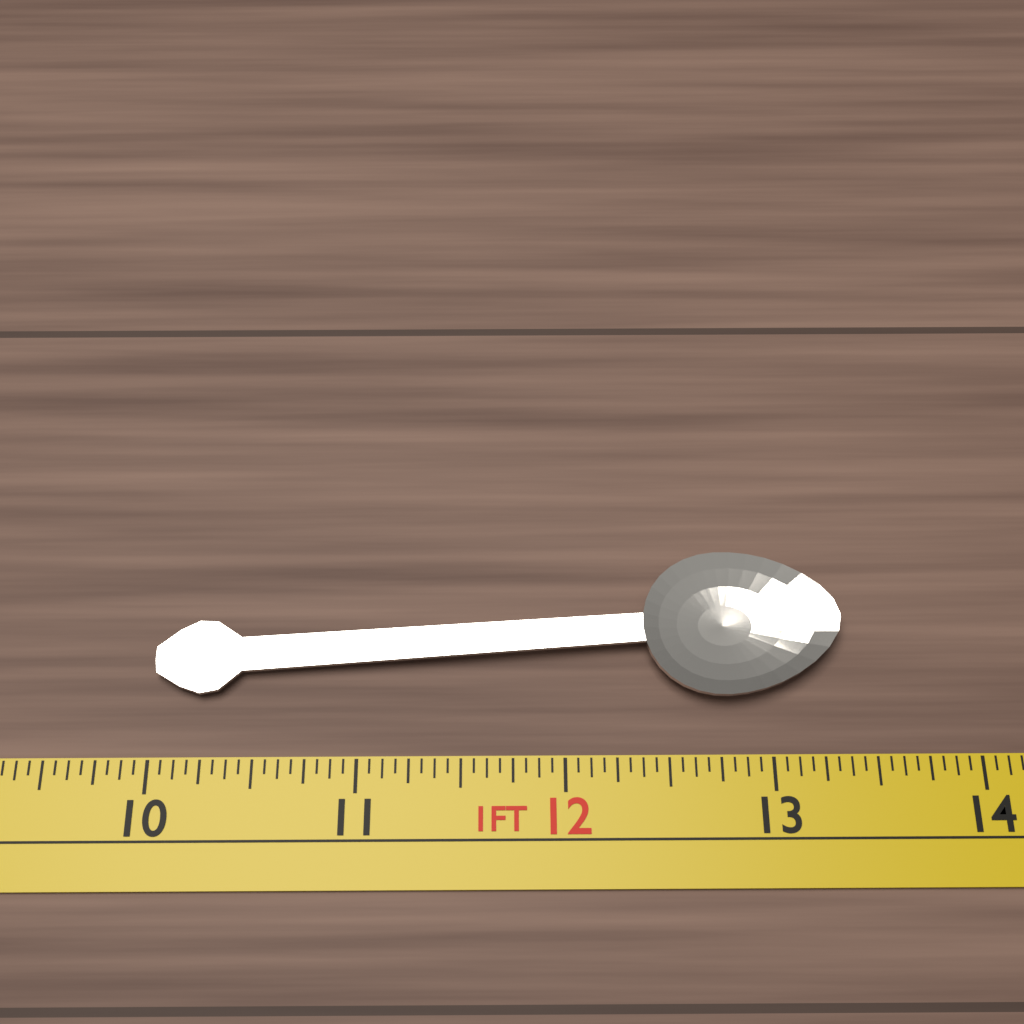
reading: 13.3750 in
